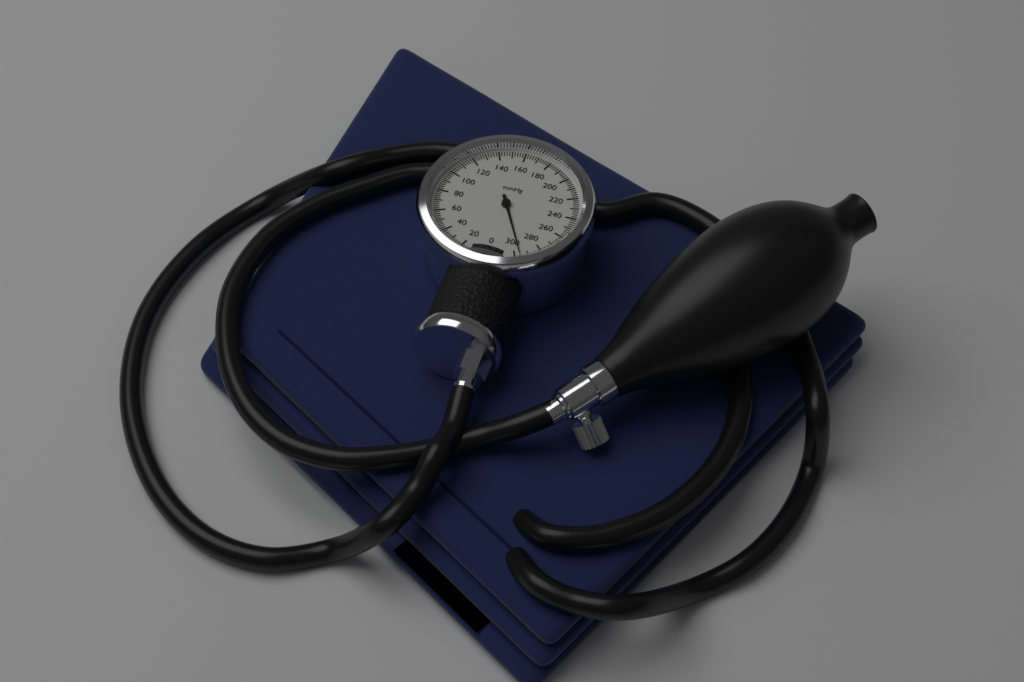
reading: 296 mmHg
